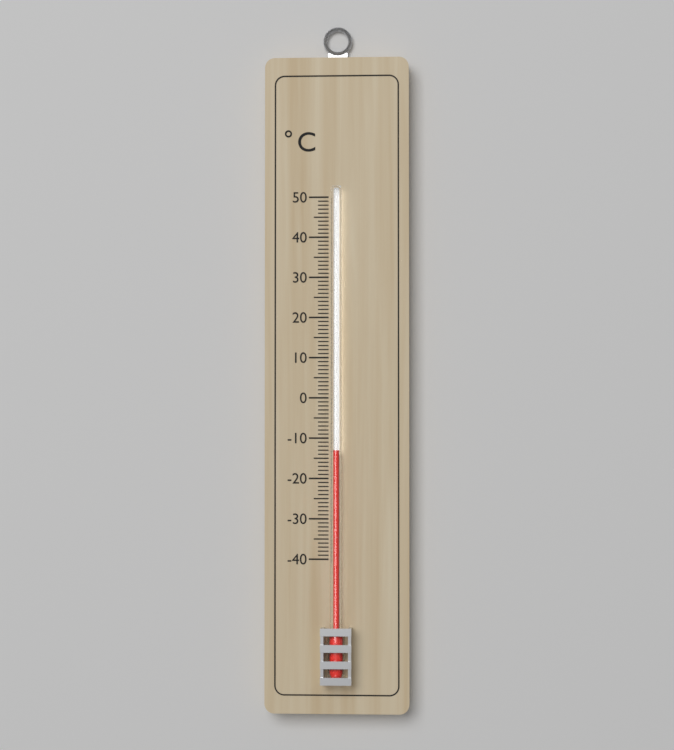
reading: -13 °C
